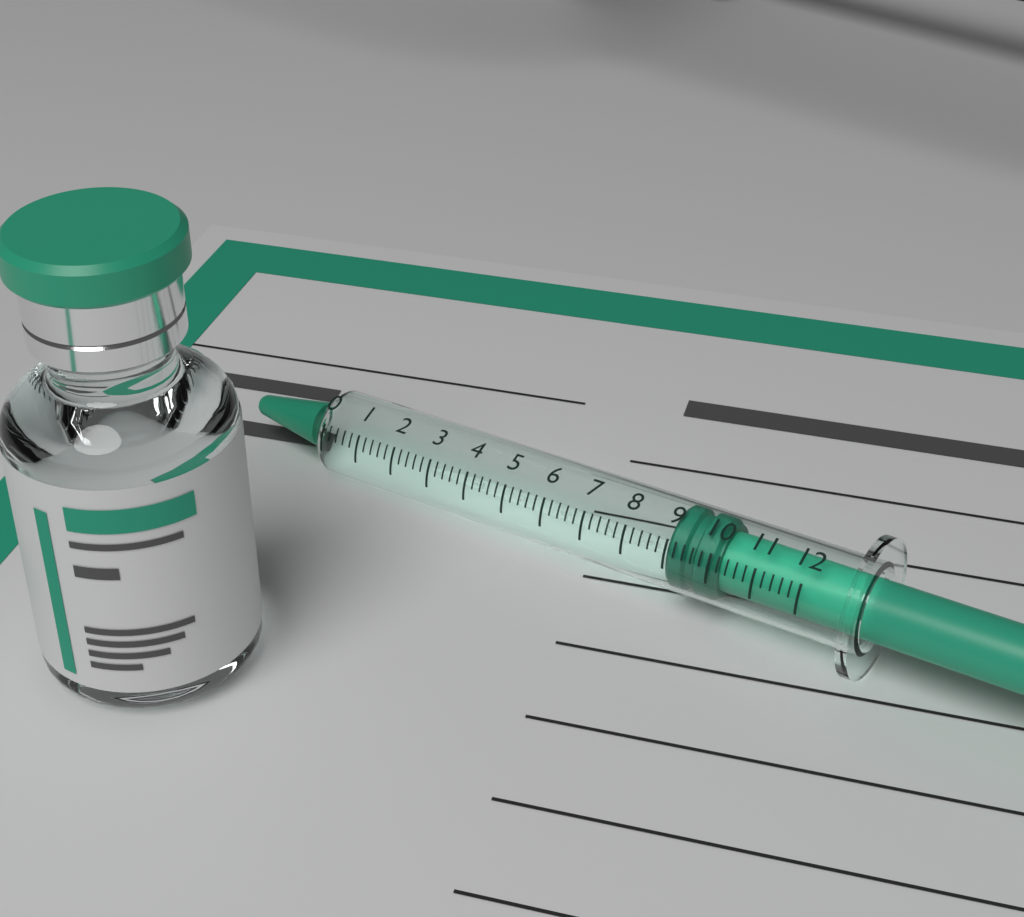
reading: 9.0 (no unit)
